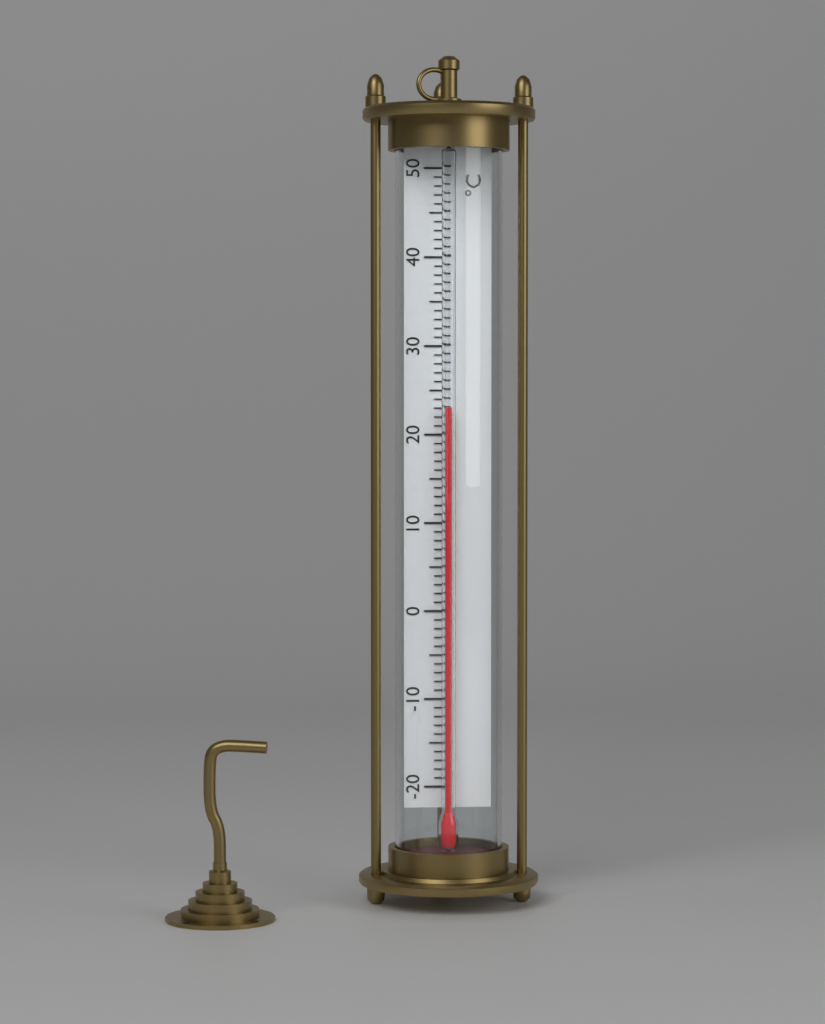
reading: 23 °C
